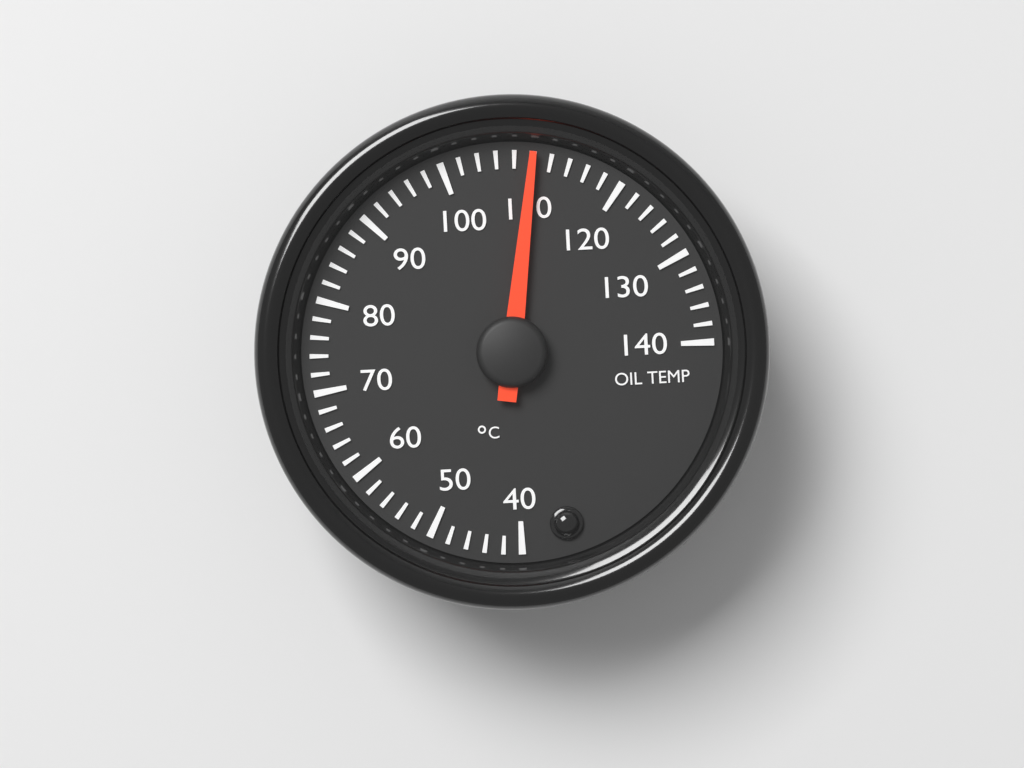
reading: 110 °C
